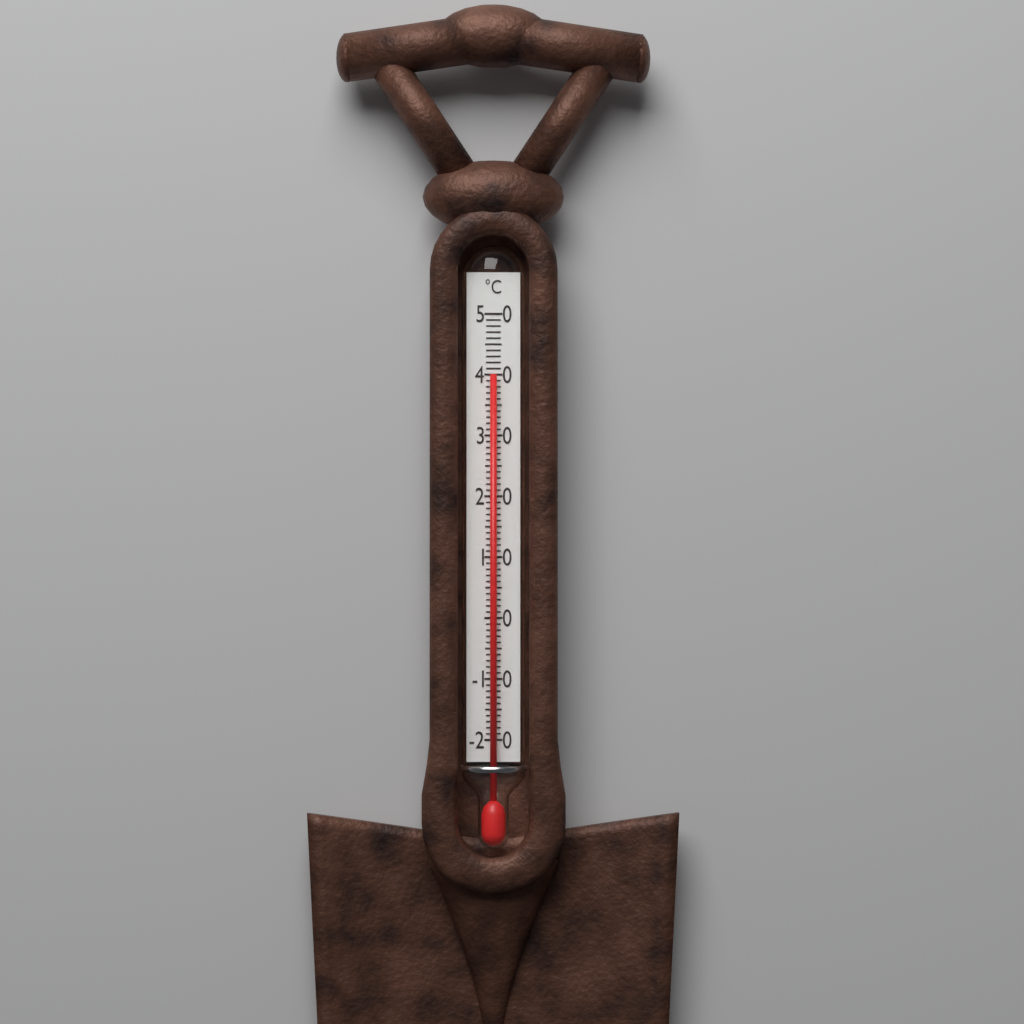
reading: 40 °C
